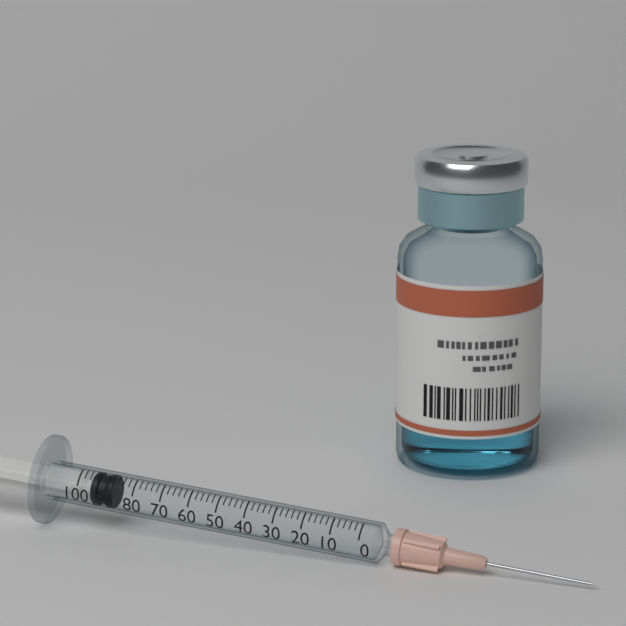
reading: 88 (no unit)
